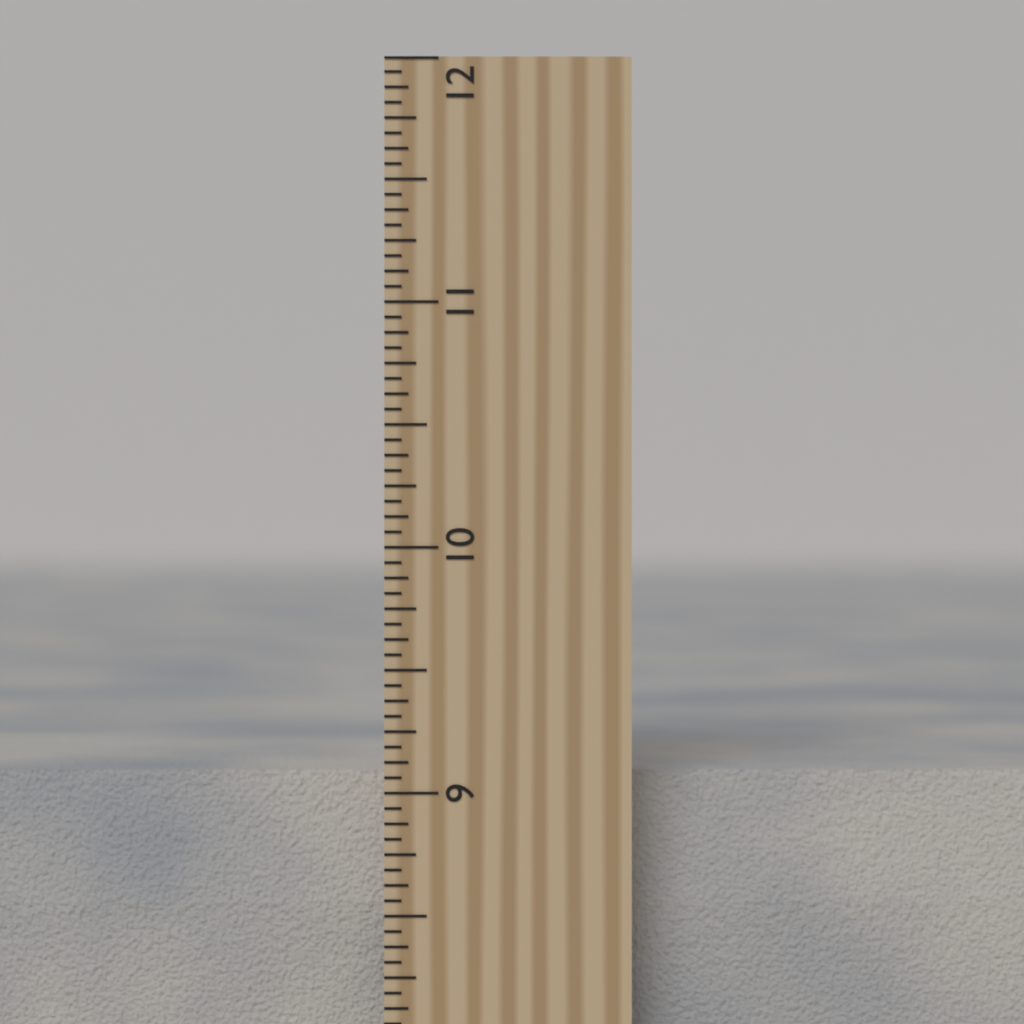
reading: 9.0625 inch
